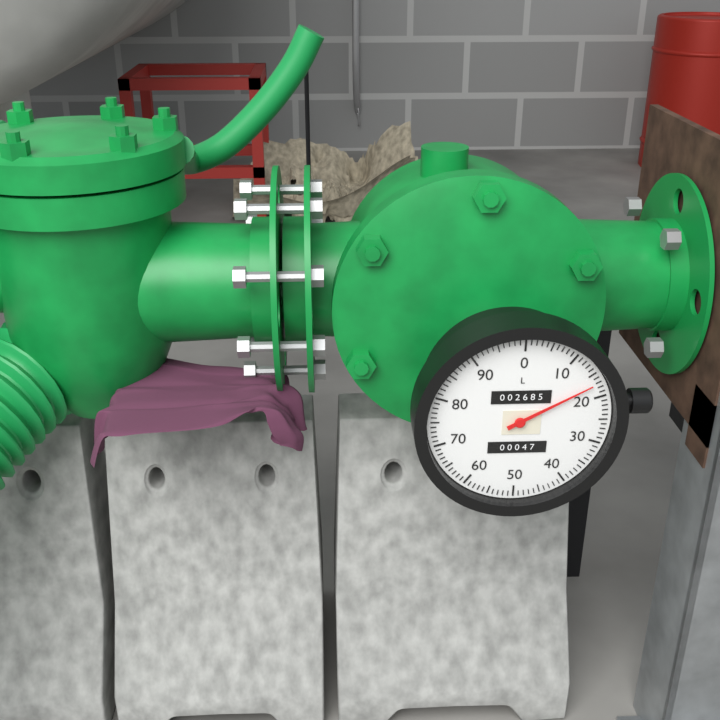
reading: 17 L
